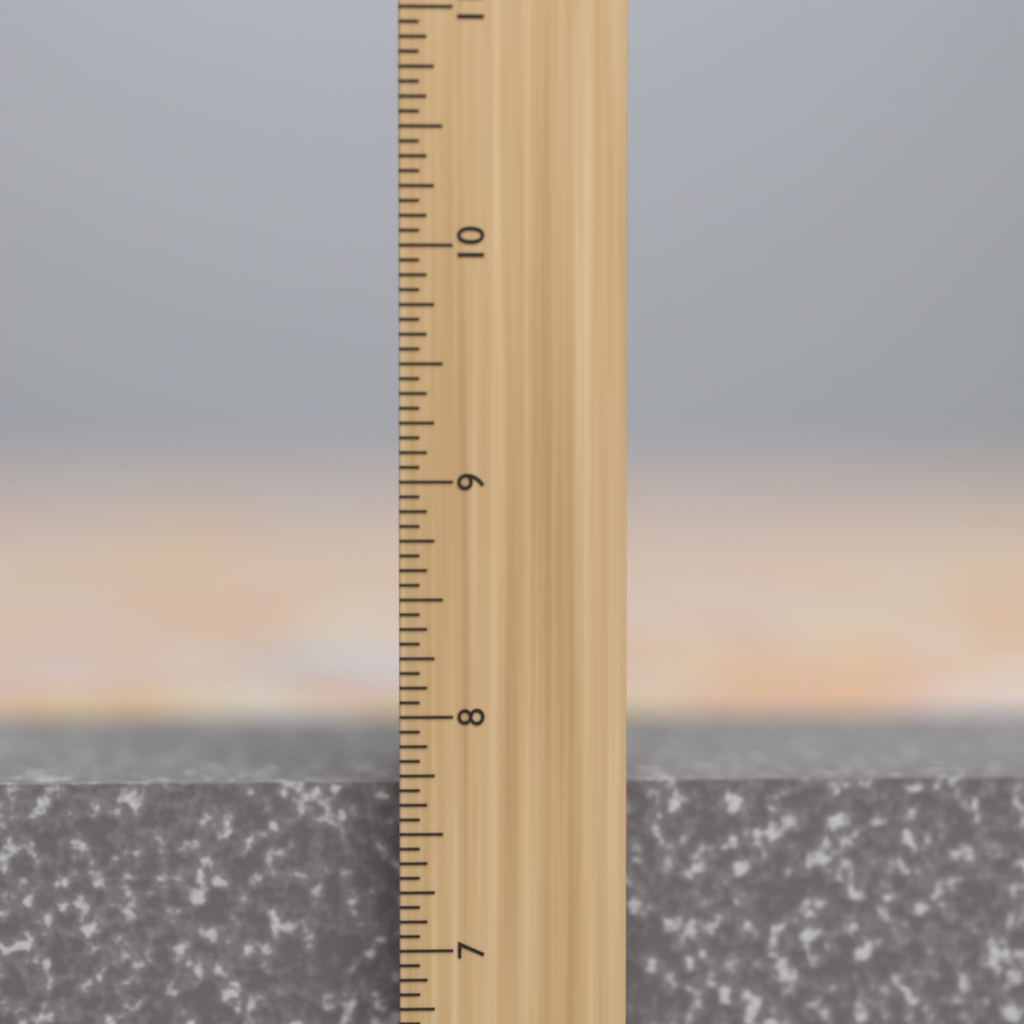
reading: 7.6875 inch
